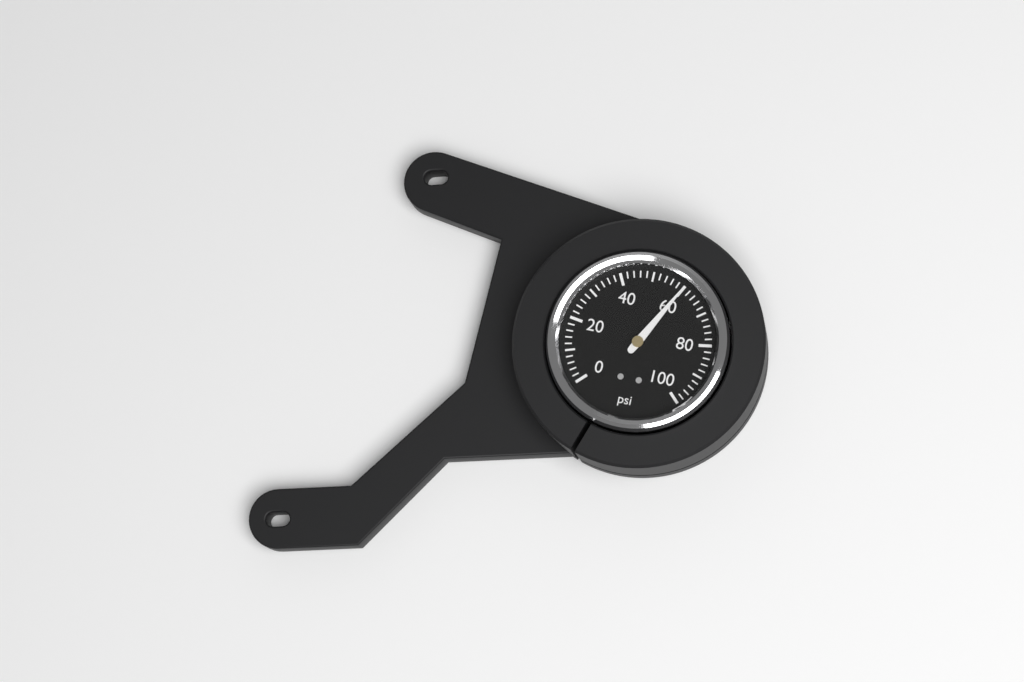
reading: 60 psi
